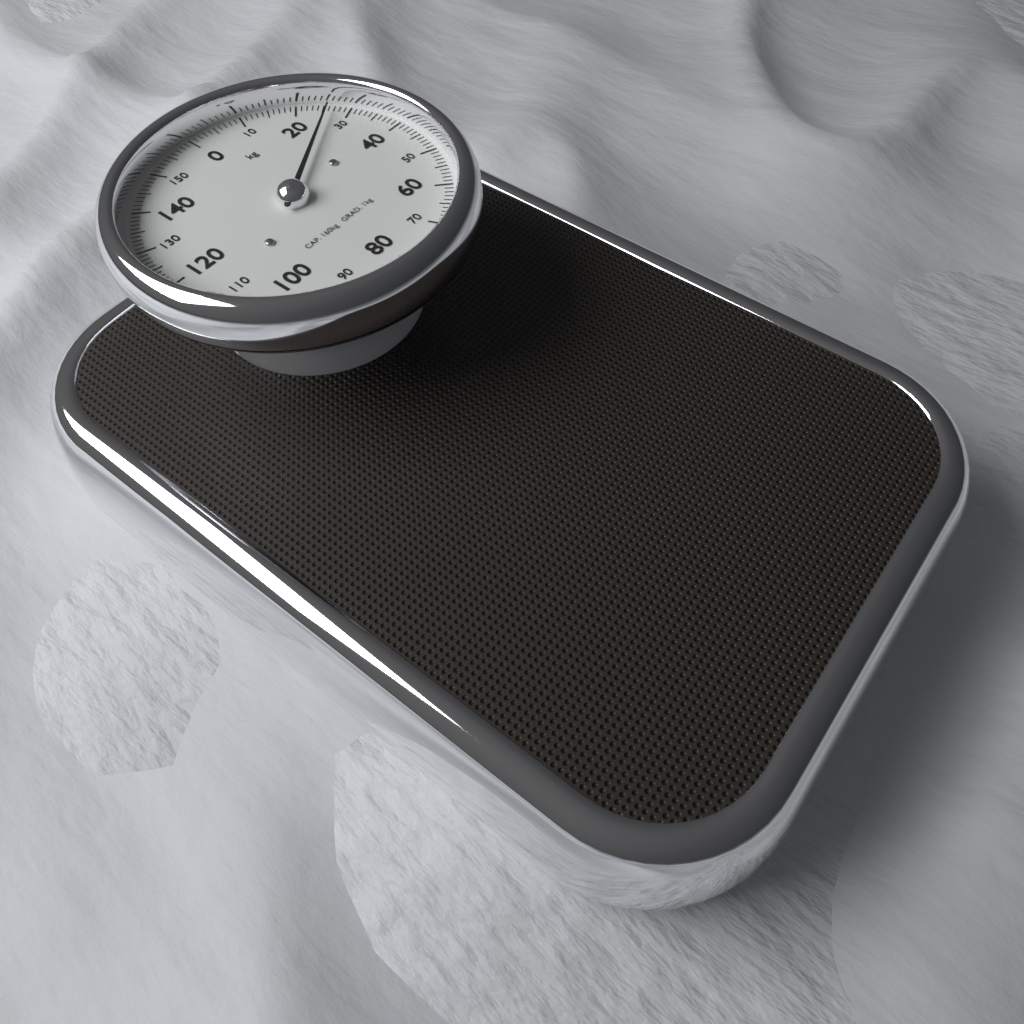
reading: 26 kg
